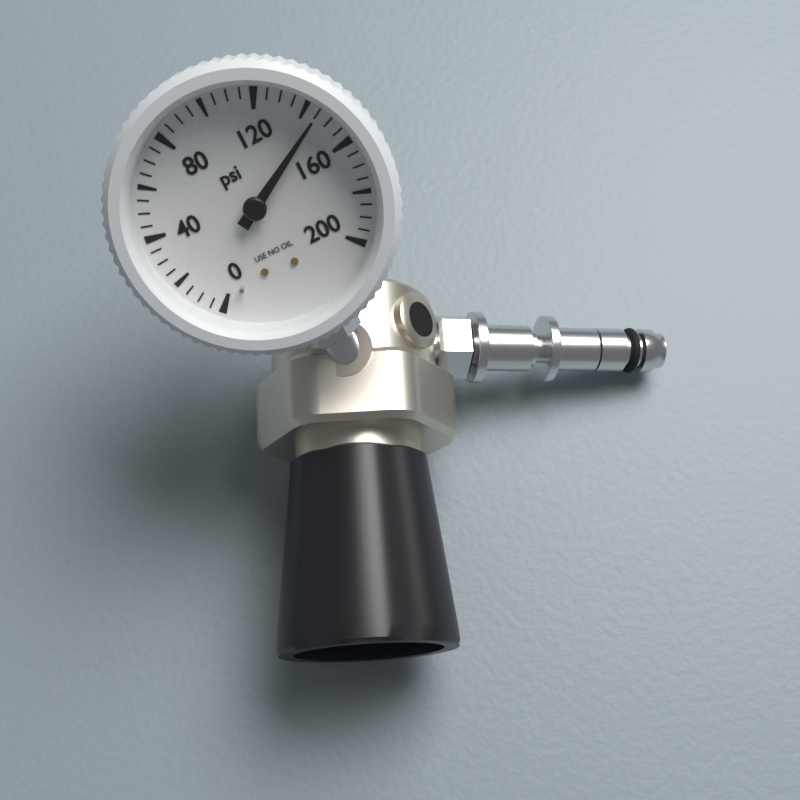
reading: 145 psi
